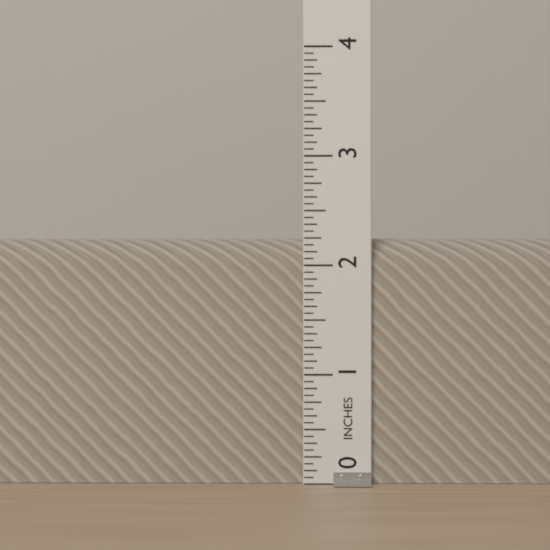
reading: 2.2500 in
